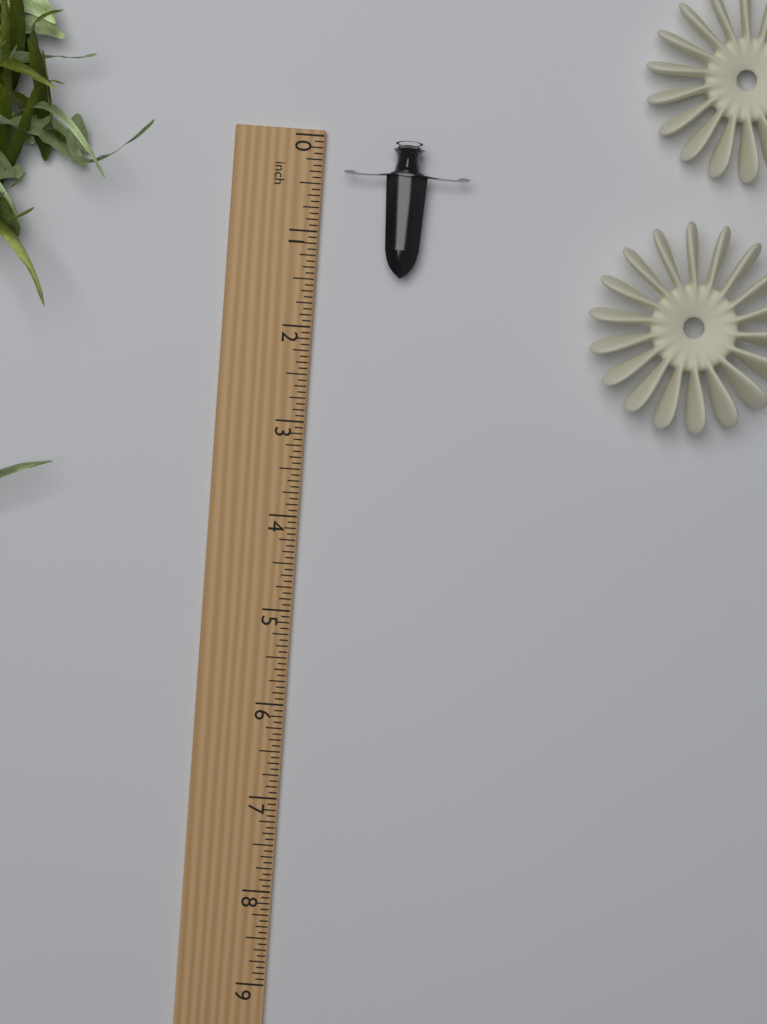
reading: 1.4375 inch
